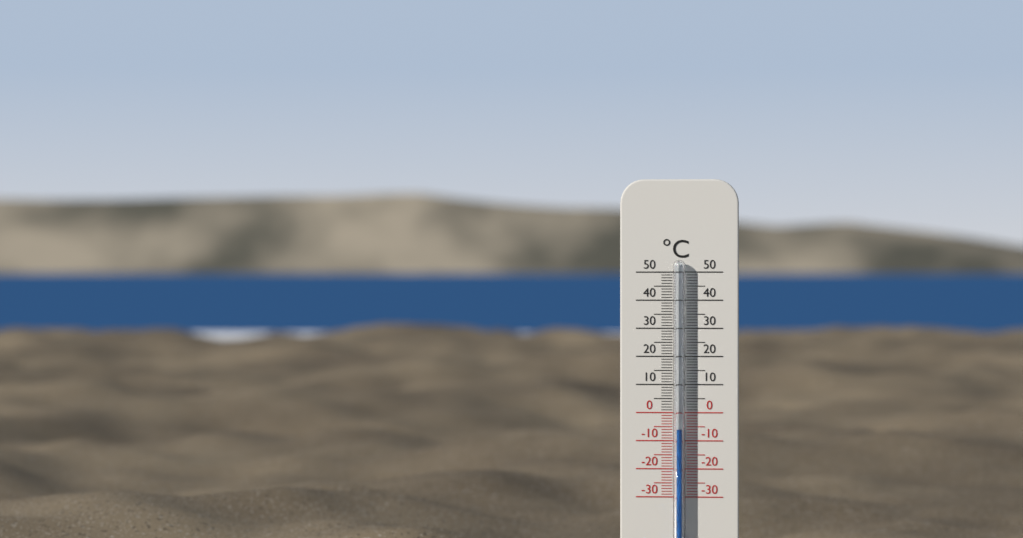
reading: -6 °C
